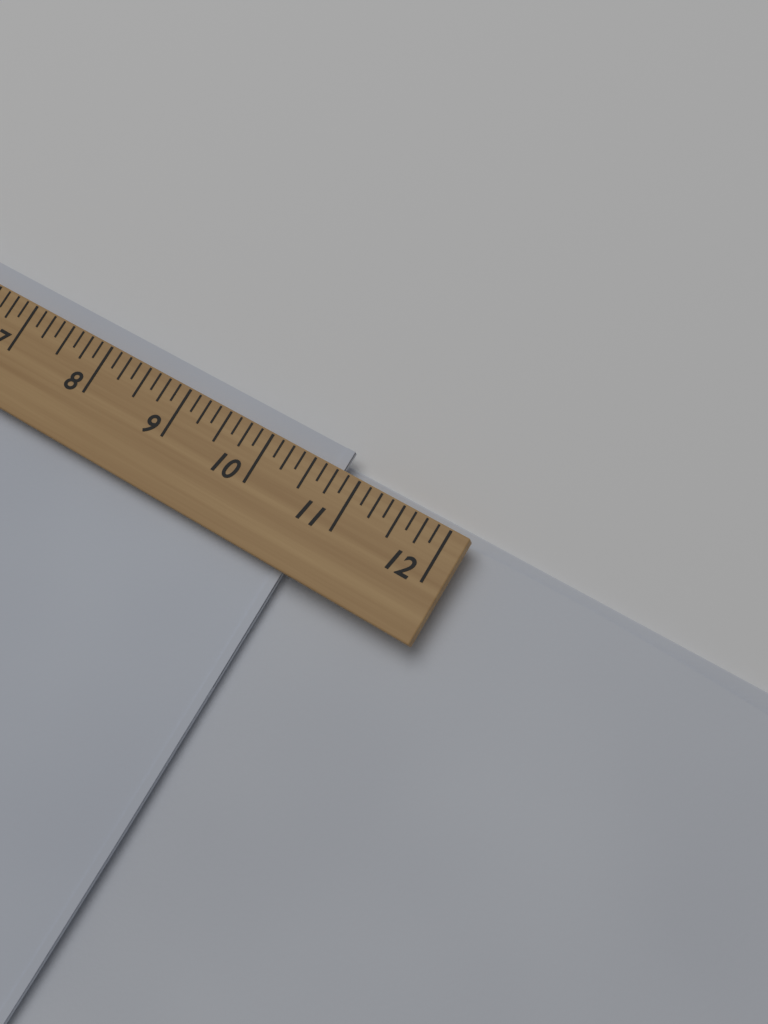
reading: 10.750 (no unit)
